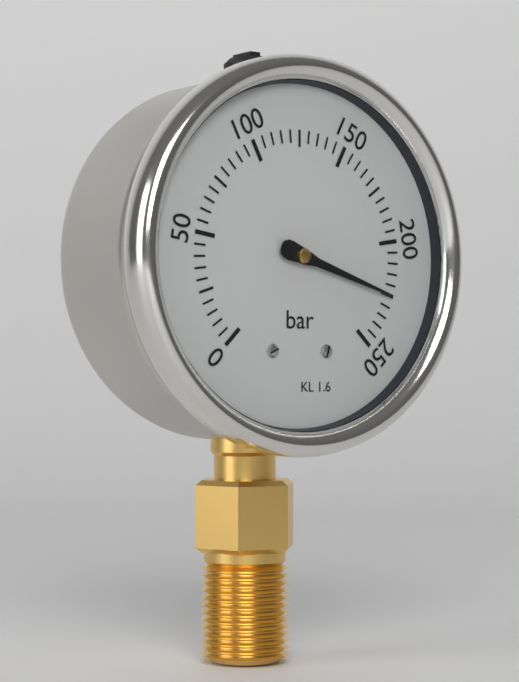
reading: 225 bar
